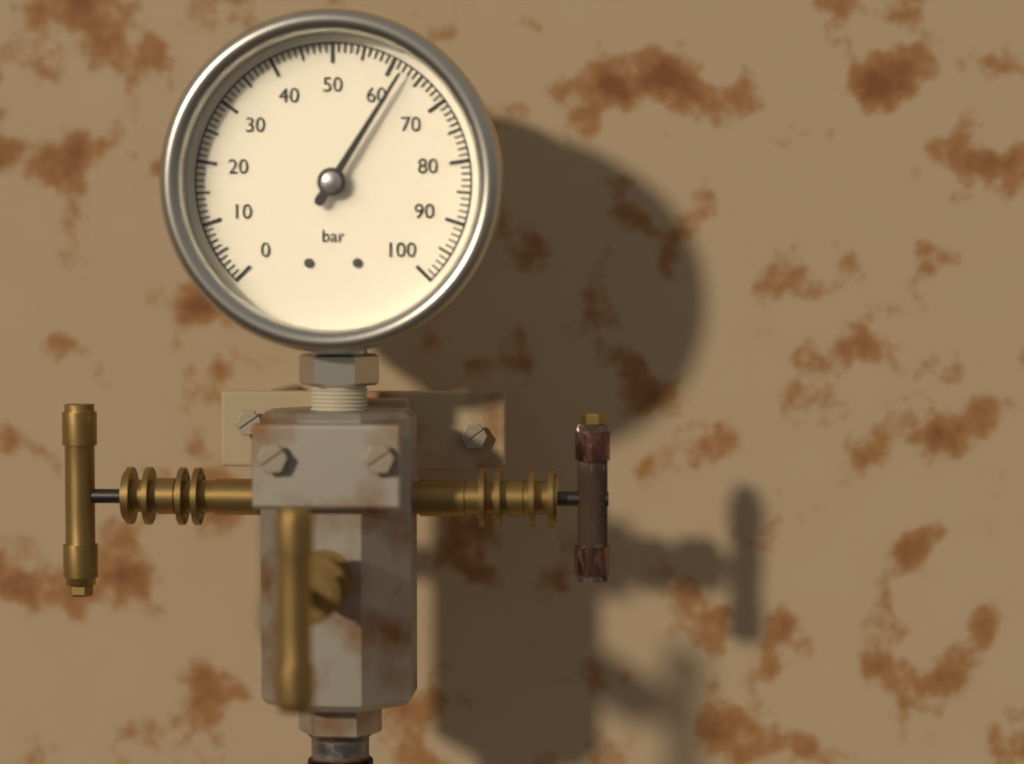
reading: 62 bar
